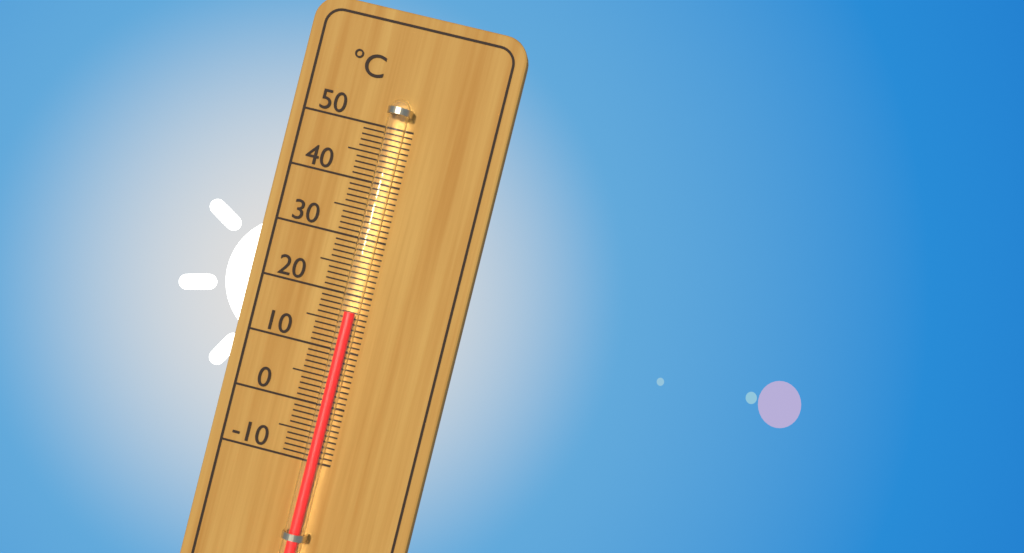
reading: 17 °C
